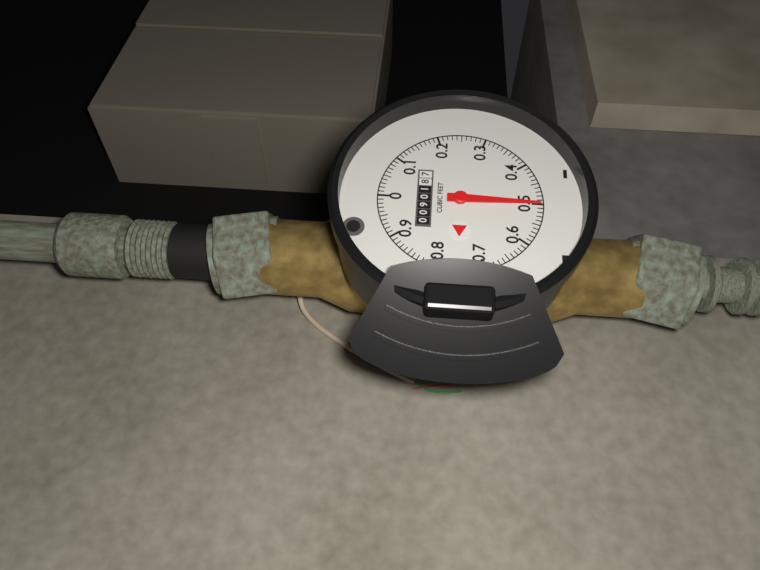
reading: 0.50 cubic feet
